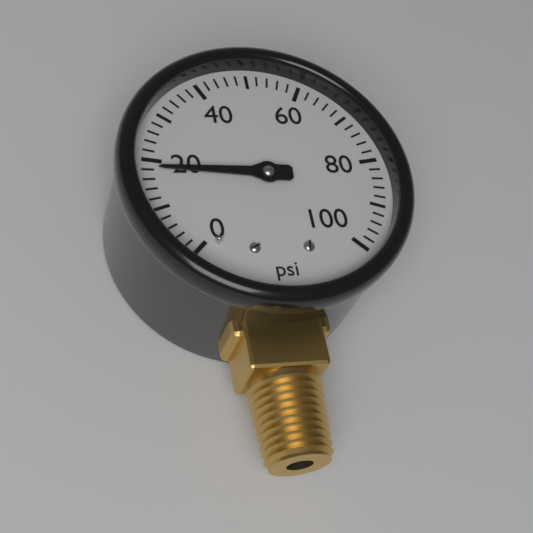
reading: 18 psi
